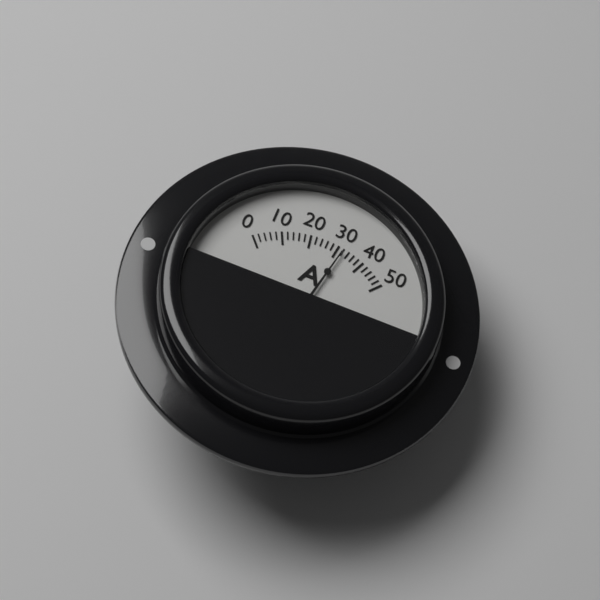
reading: 32 A
